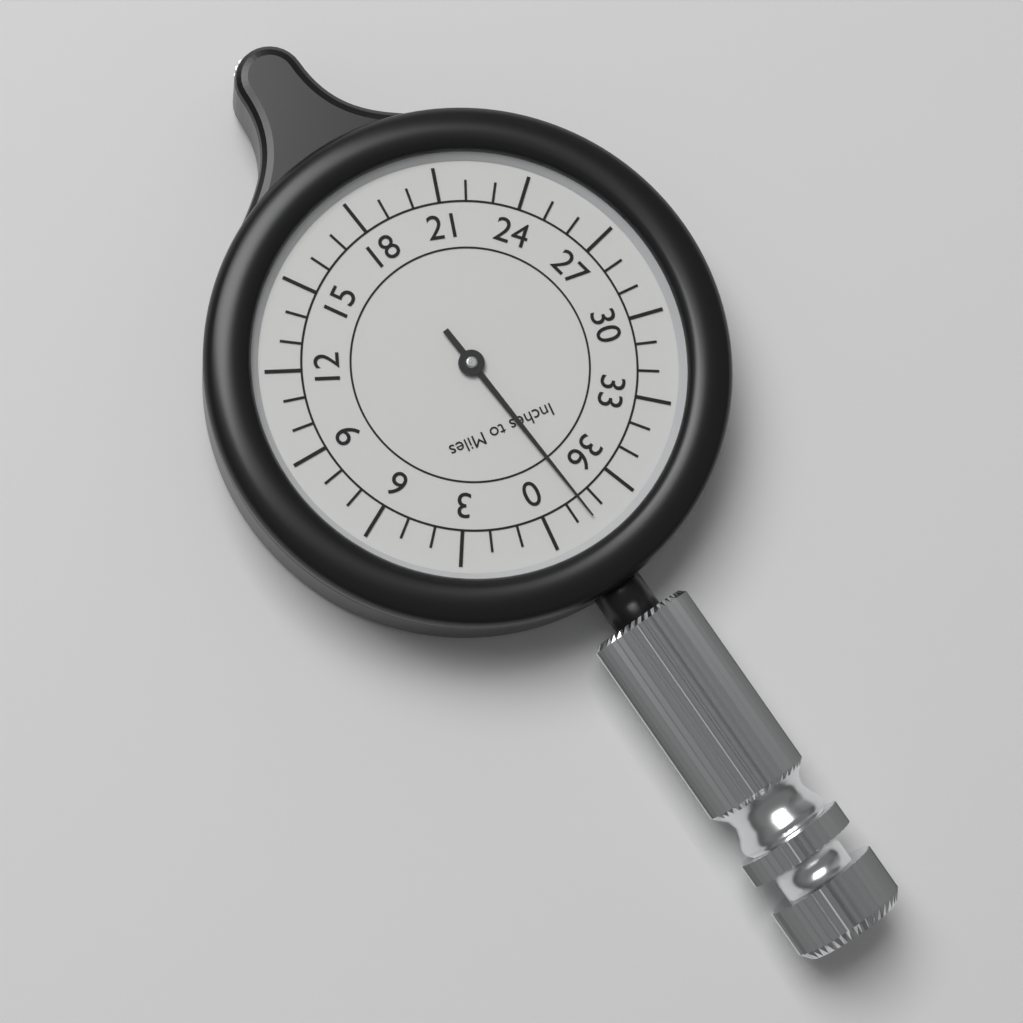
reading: 37.5 inches
